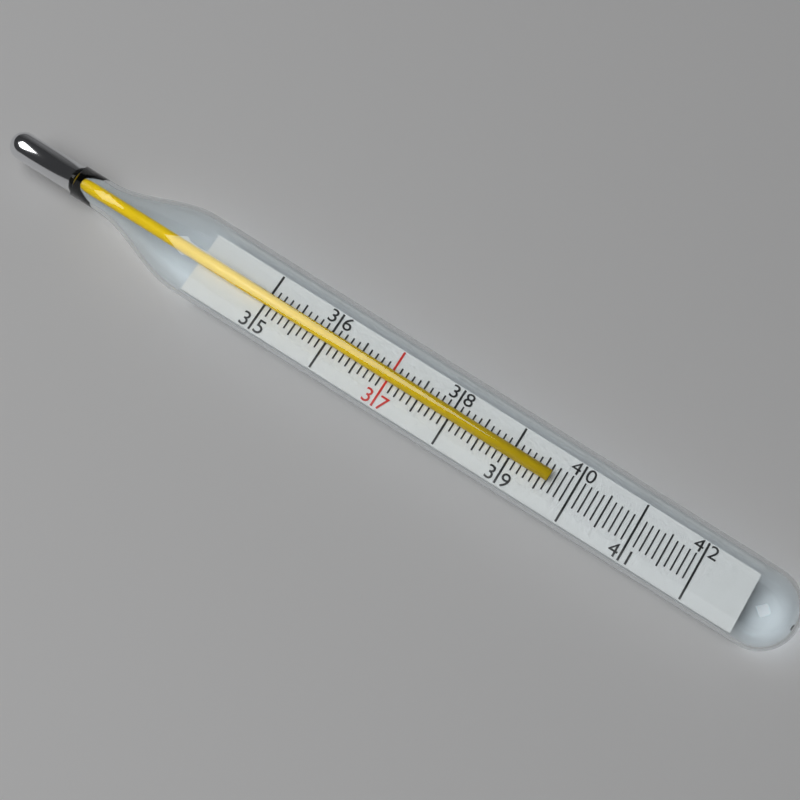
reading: 39.6 (no unit)
